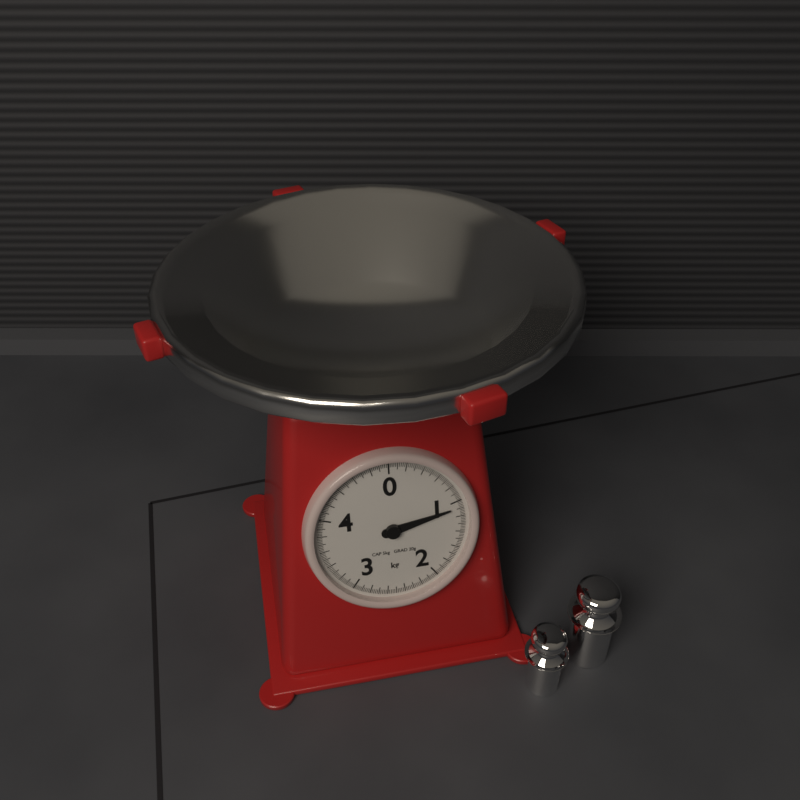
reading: 1.08 kg
